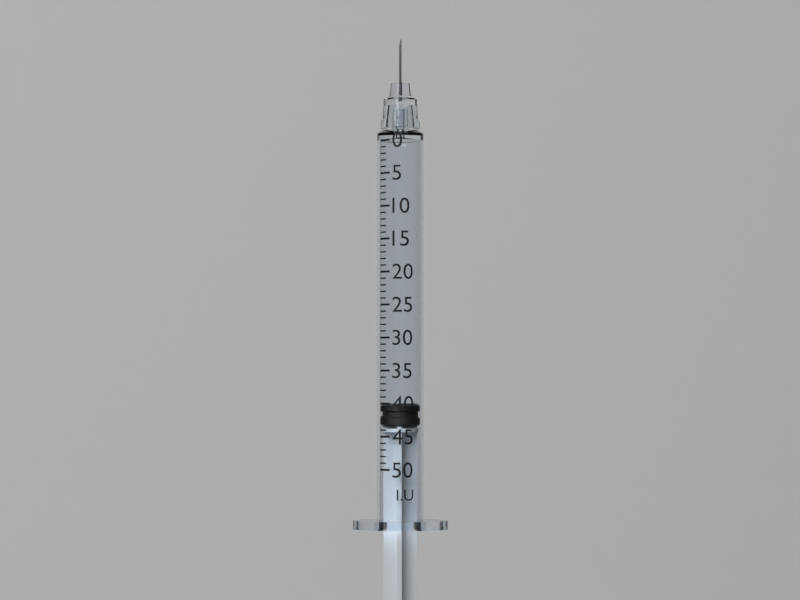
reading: 40 I.U.
